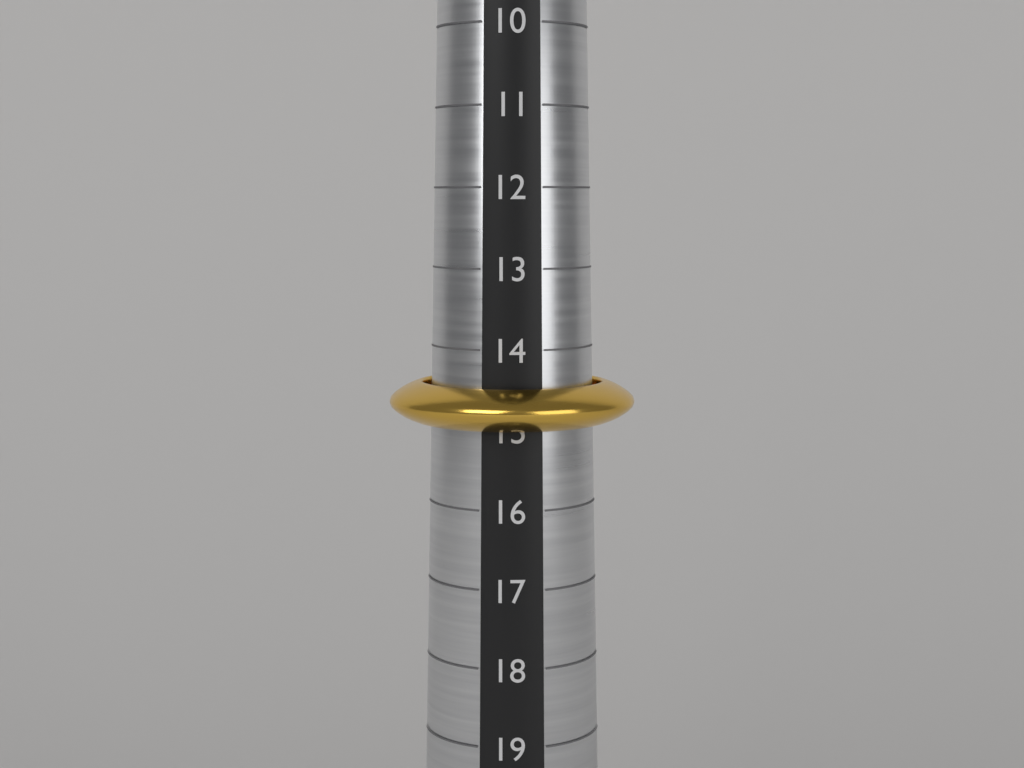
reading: 15 (no unit)
